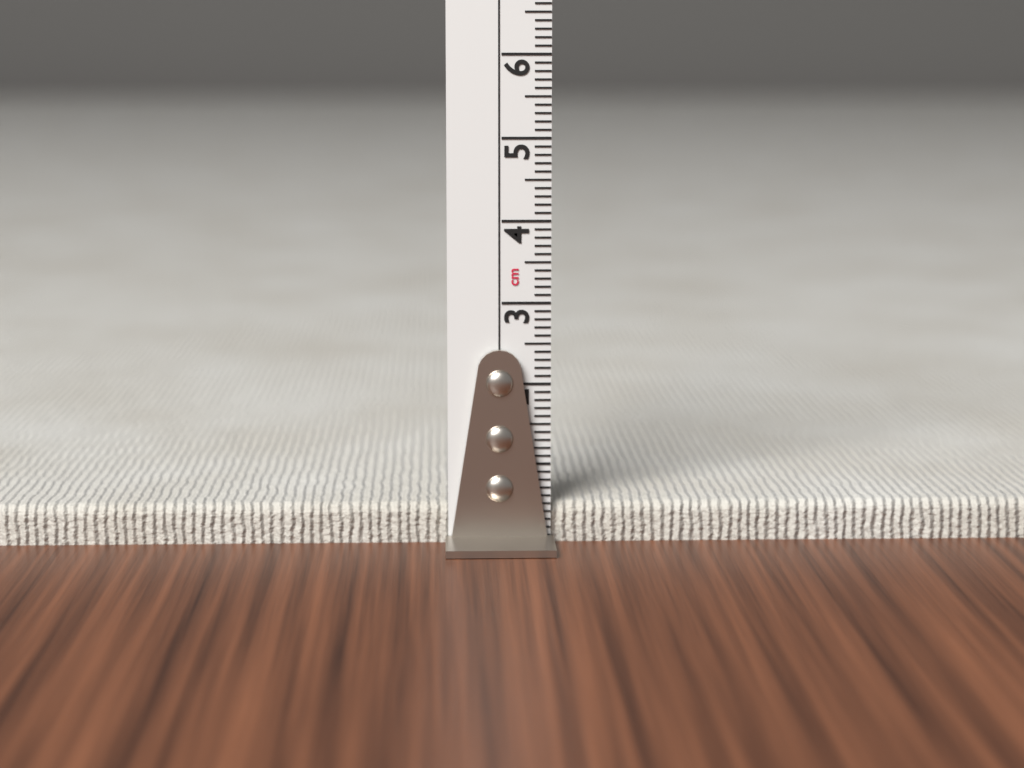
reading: 0.5 cm
